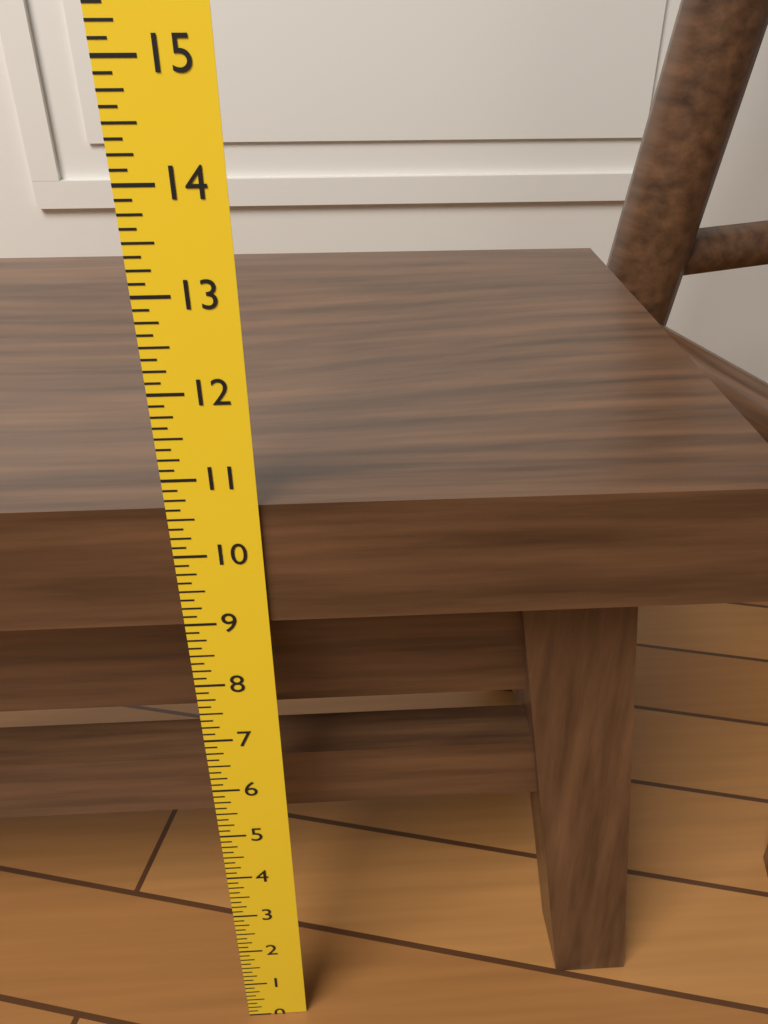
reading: 10.625 in
